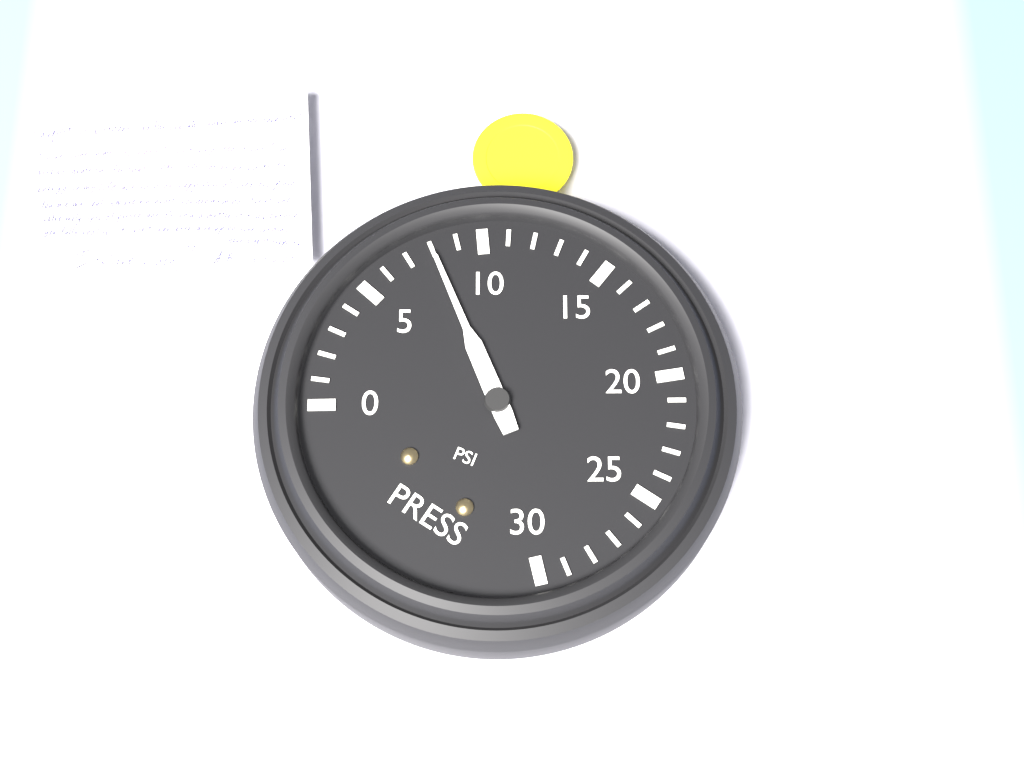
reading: 8 psi
